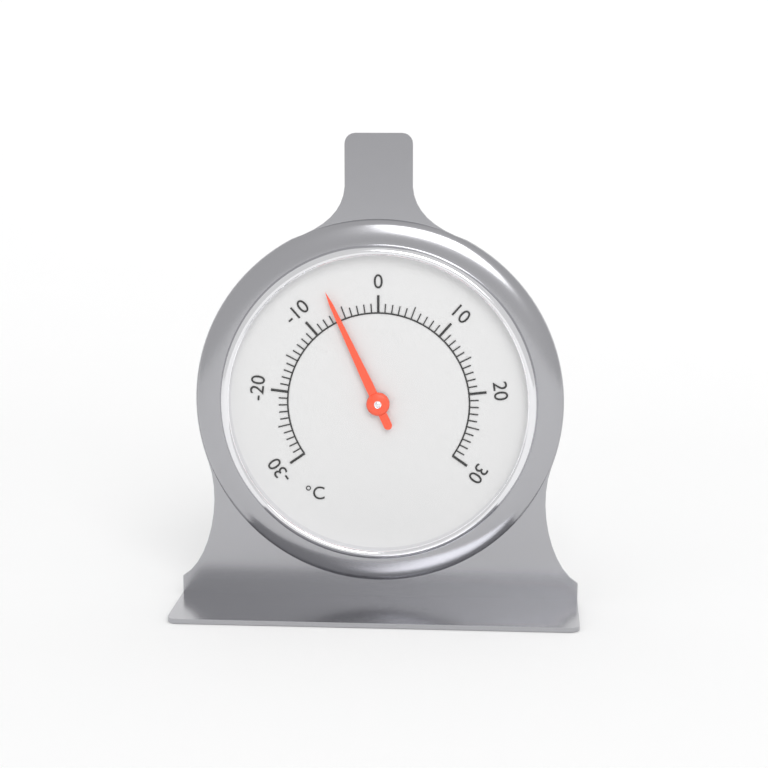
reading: -6 °C
